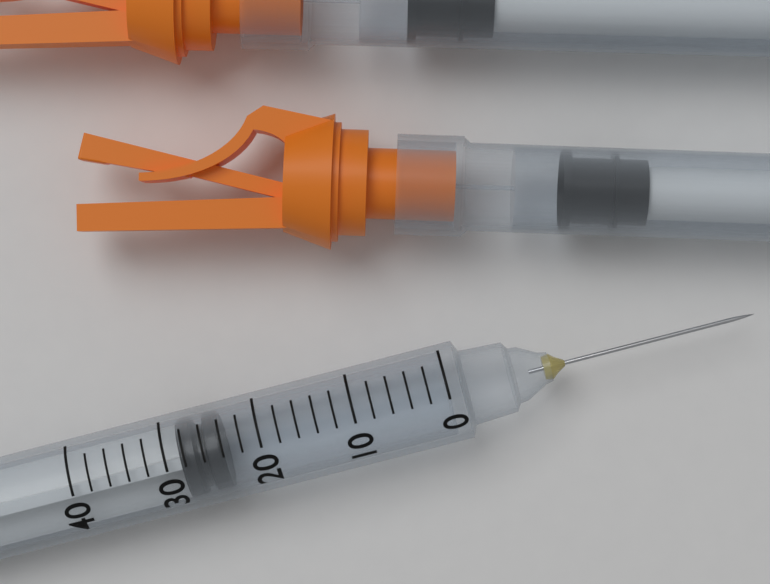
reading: 24 (no unit)
